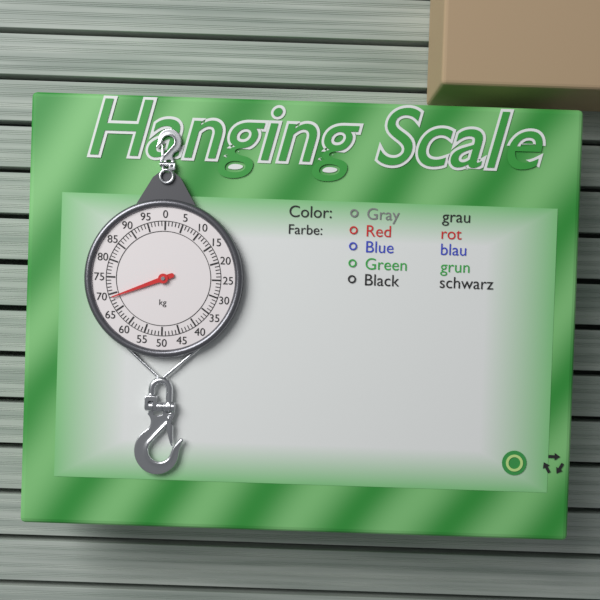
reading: 69 kg
